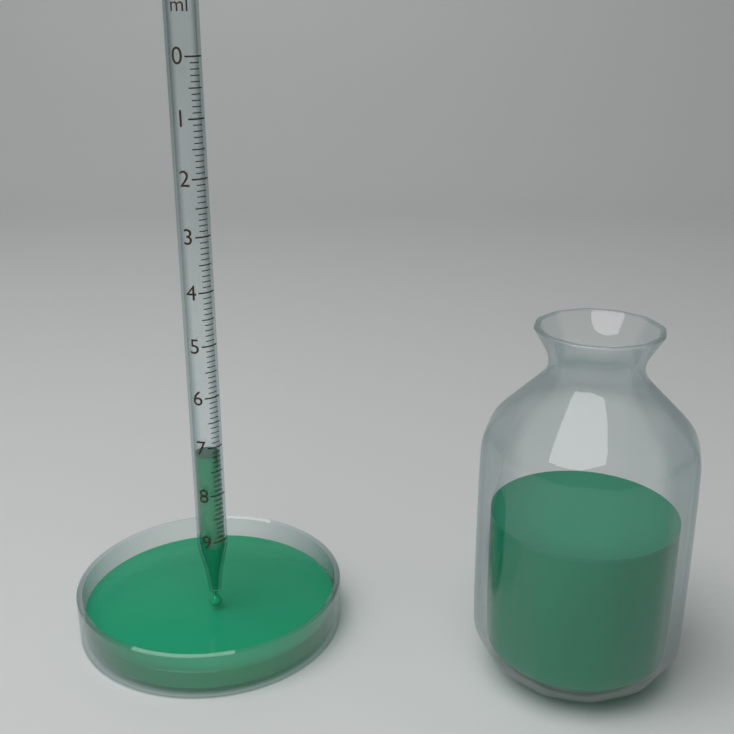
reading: 7.2 ml
